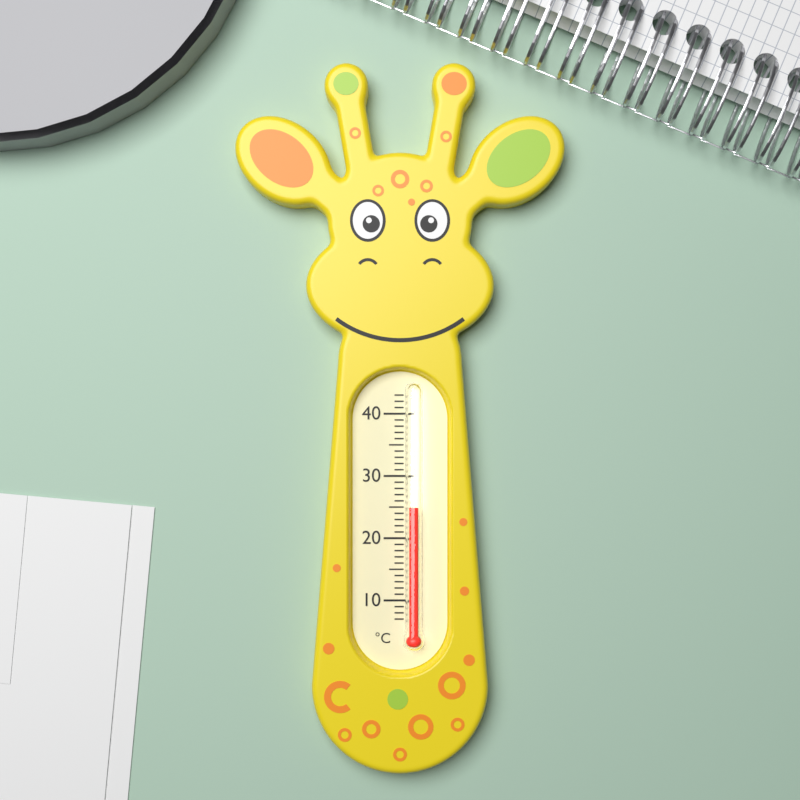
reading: 25 °C
